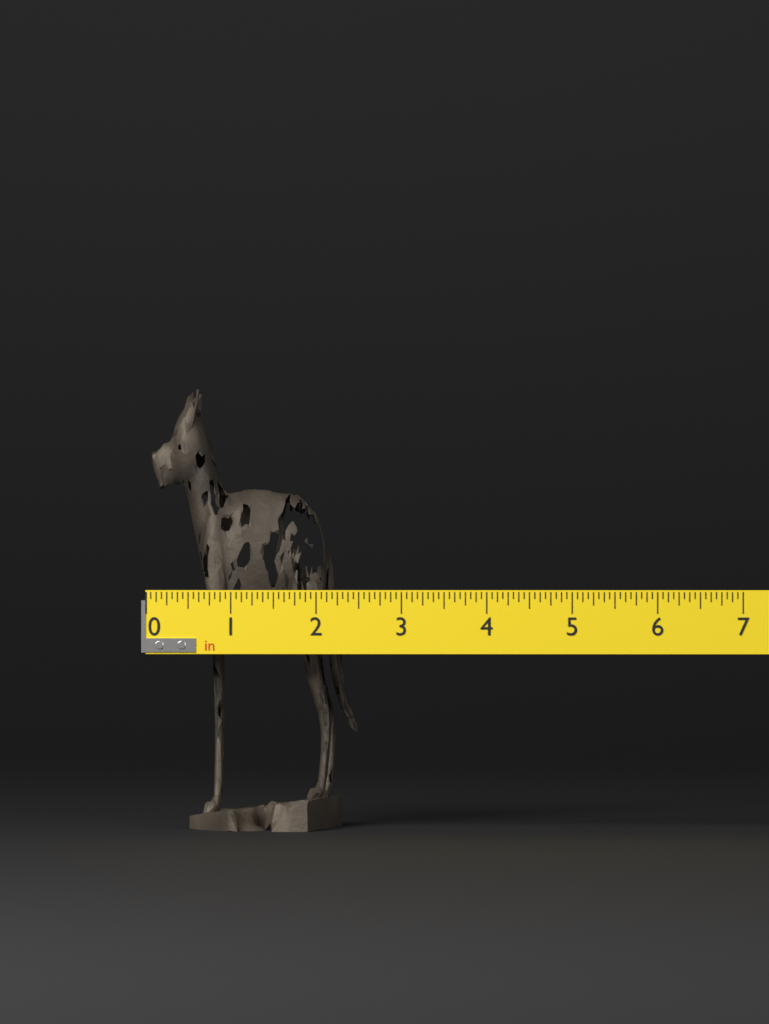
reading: 2.4375 in
